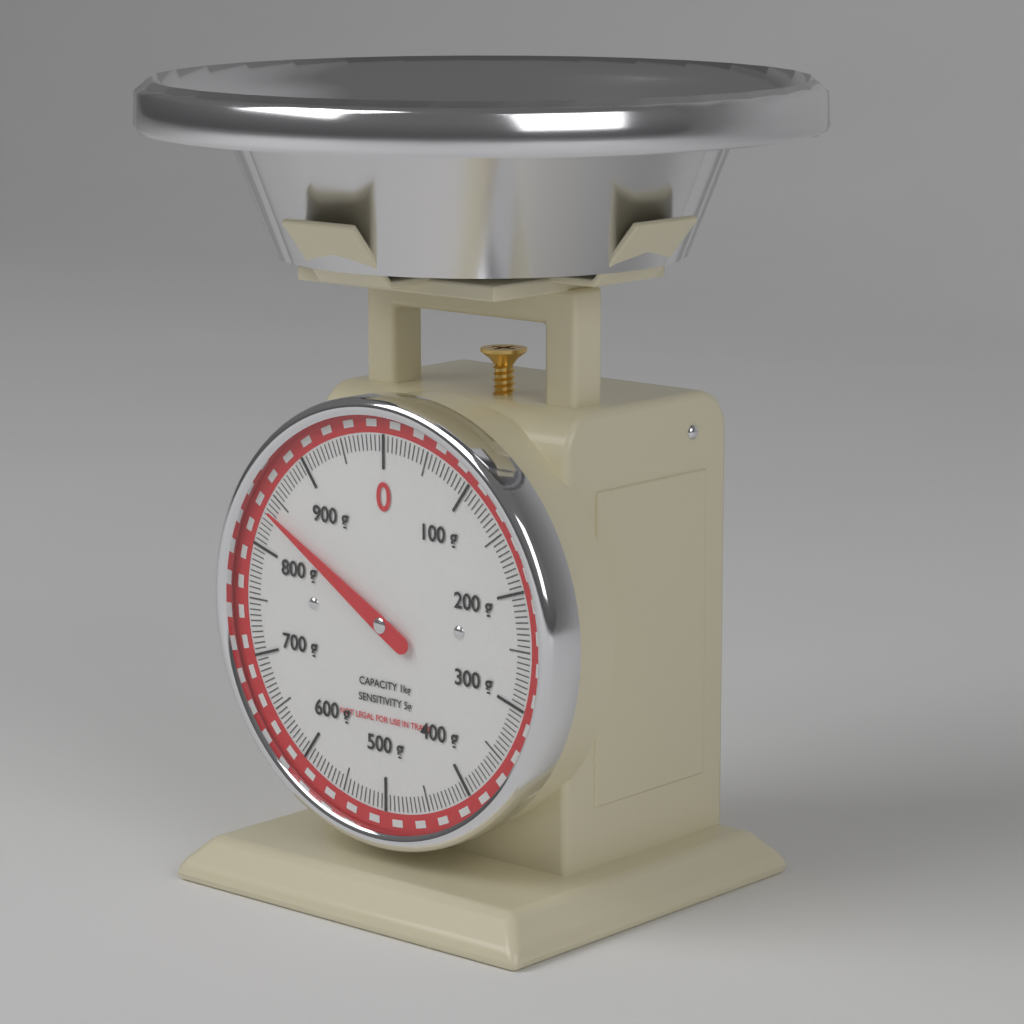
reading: 835 g
